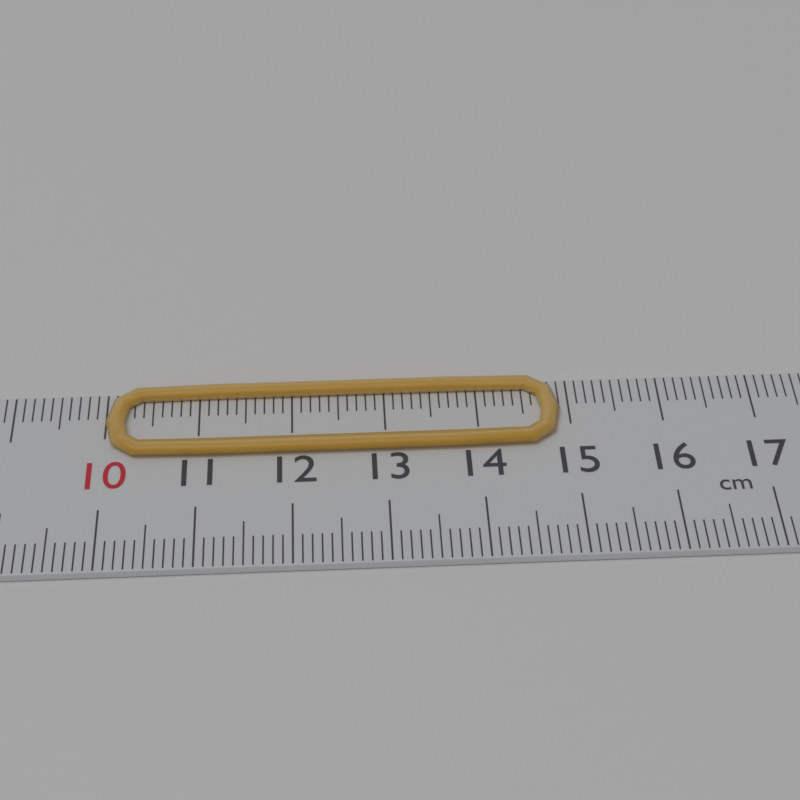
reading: 14.9 cm
